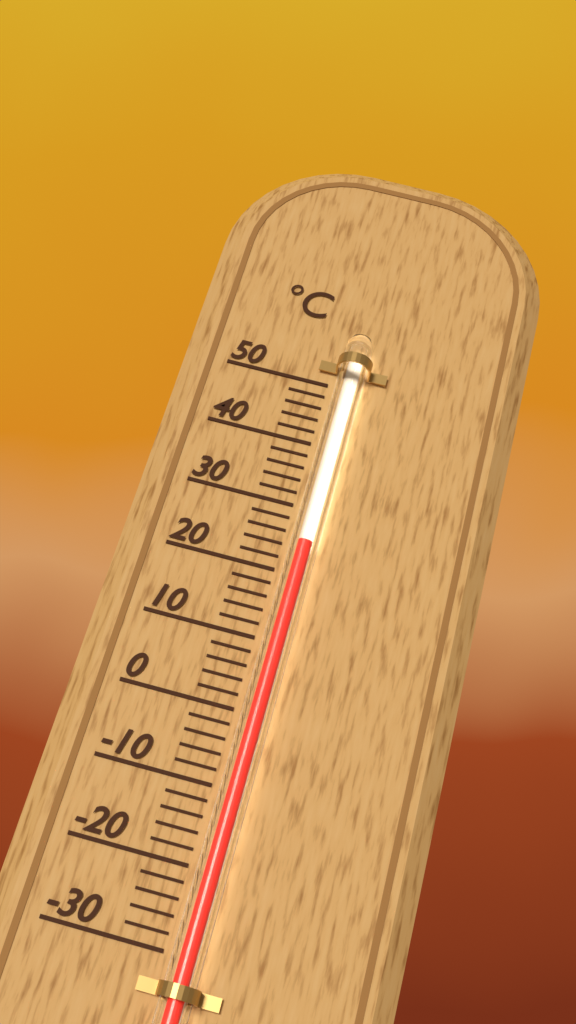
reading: 24 °C
